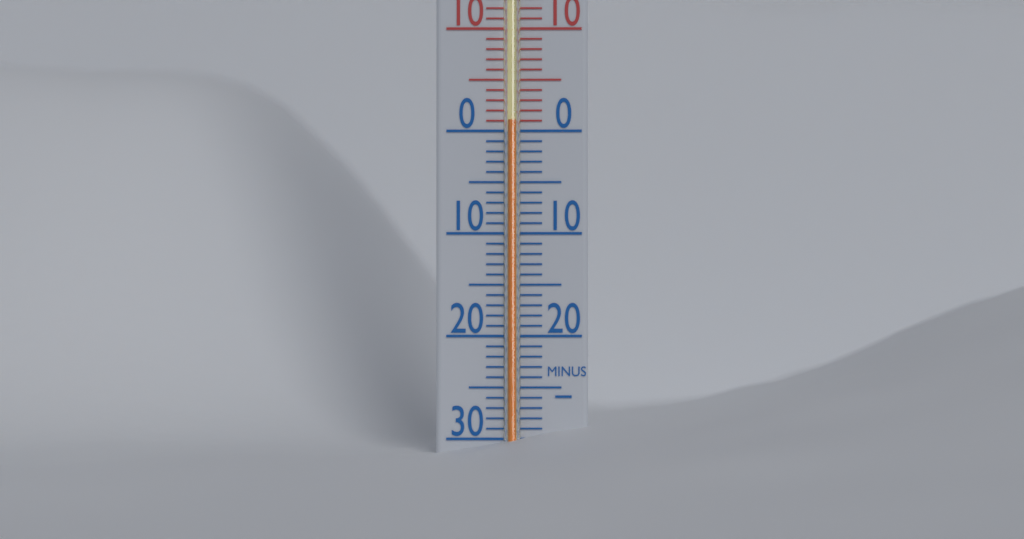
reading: 1 °C
